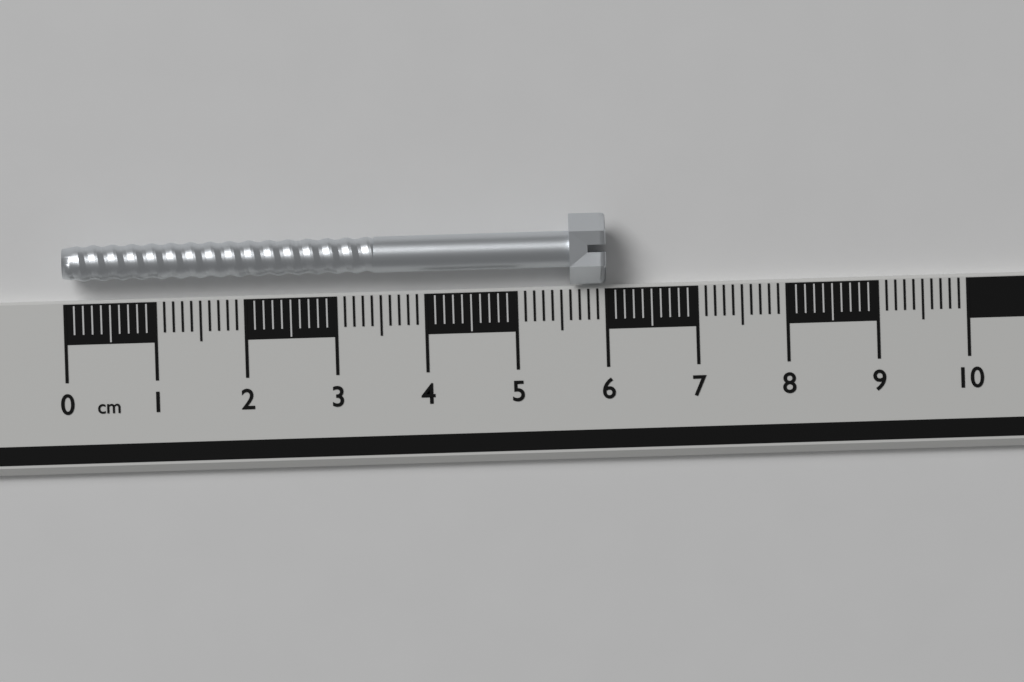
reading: 6.0 cm
